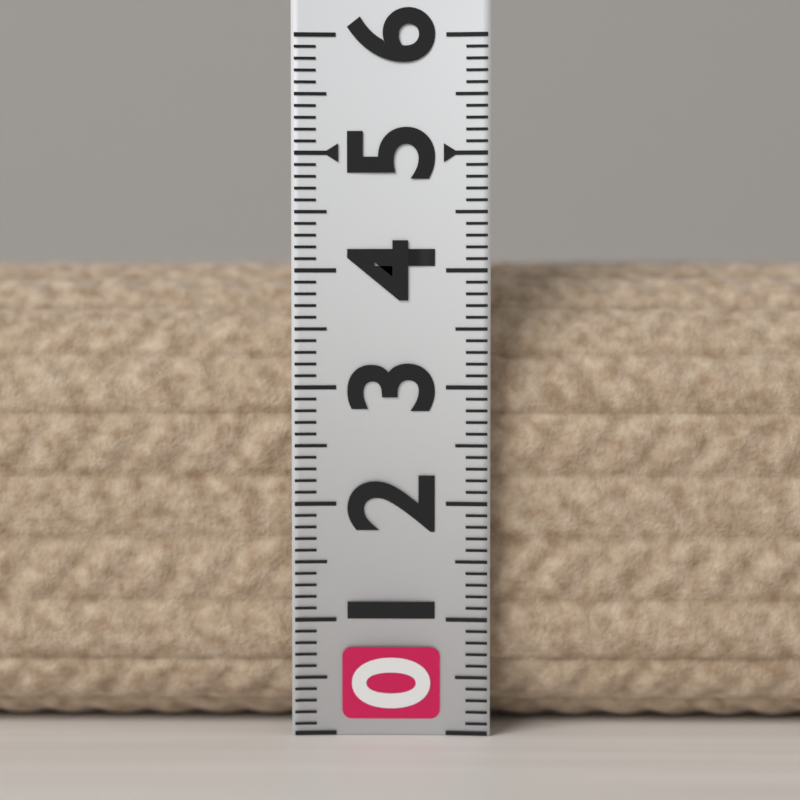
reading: 4.1 (no unit)
